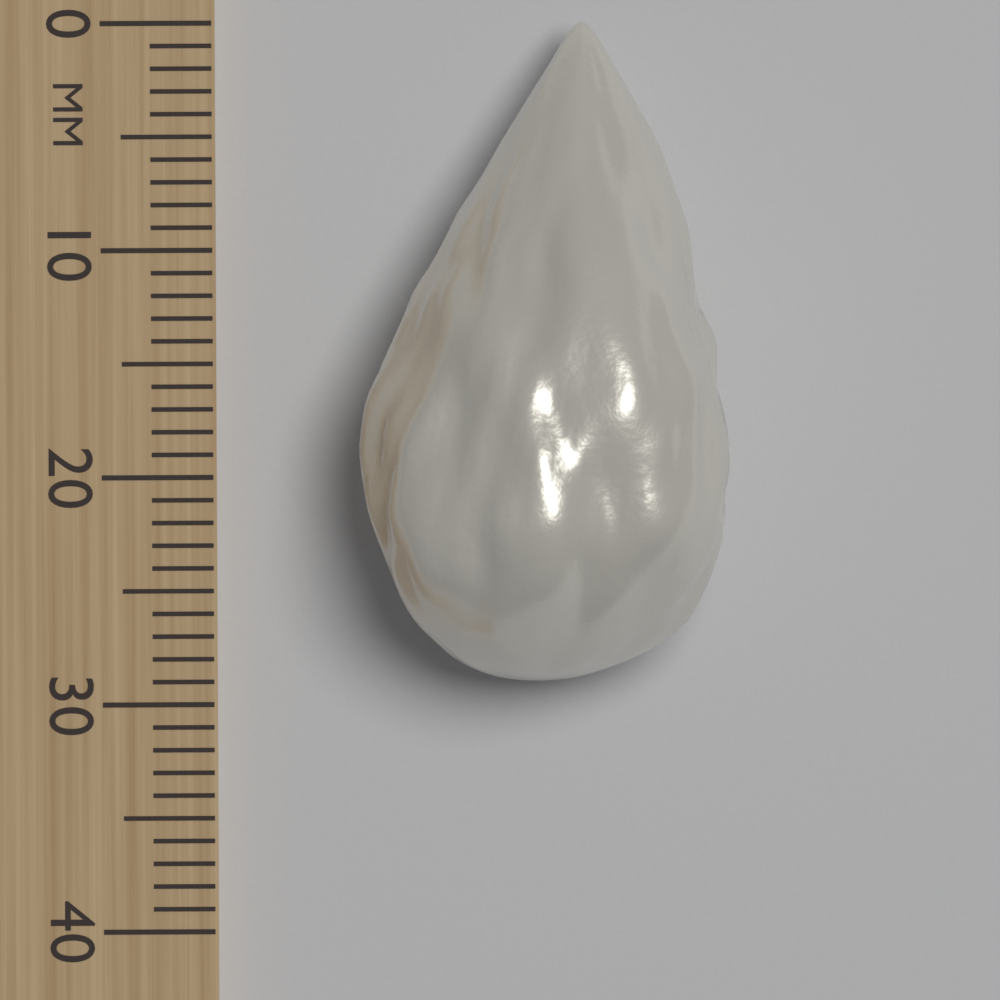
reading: 29 mm
